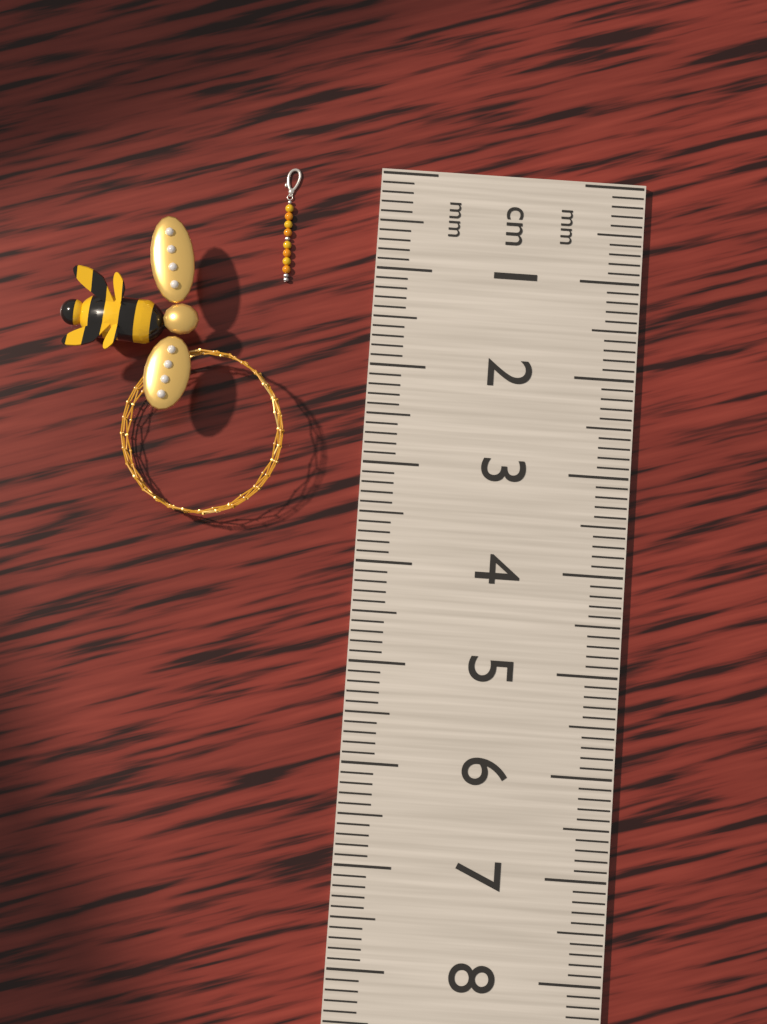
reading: 1.2 cm
